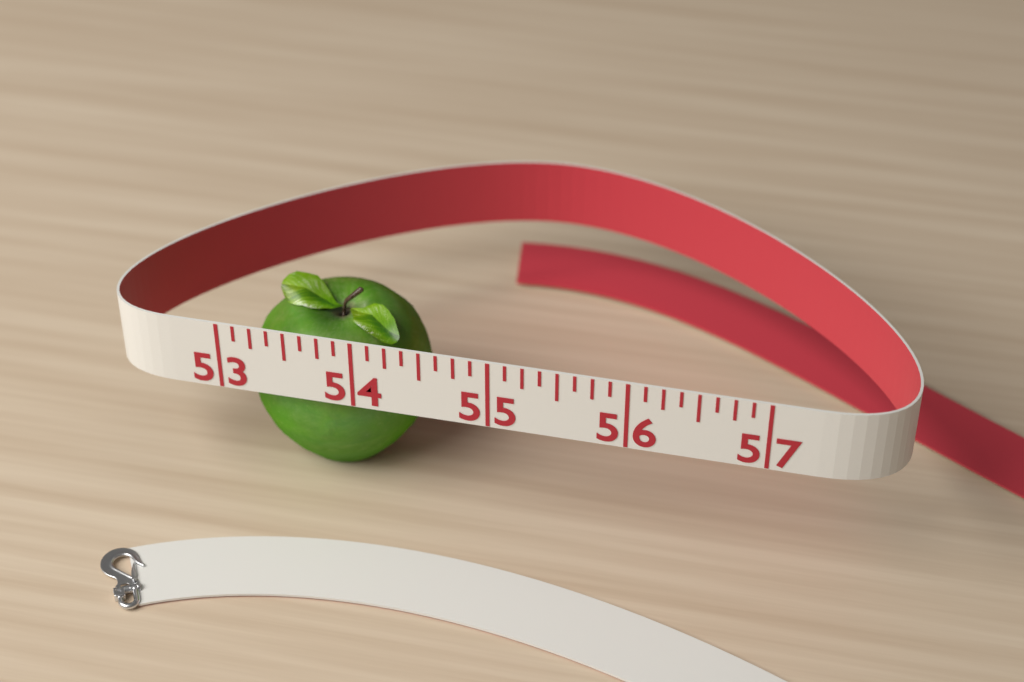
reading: 54.375 (no unit)
